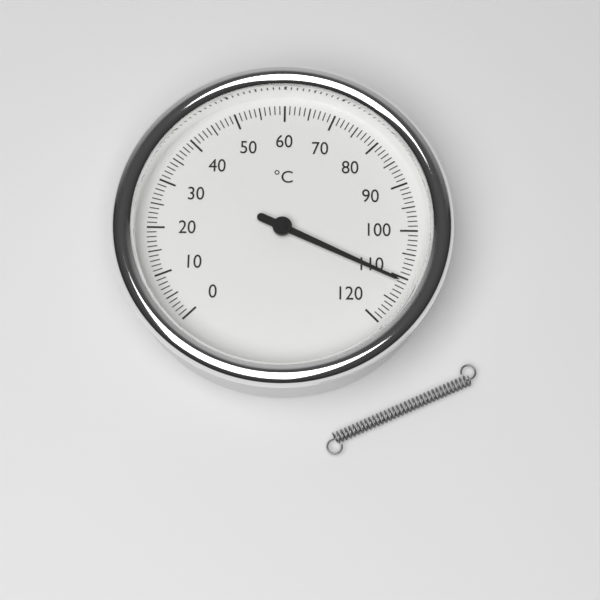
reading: 111 °C
